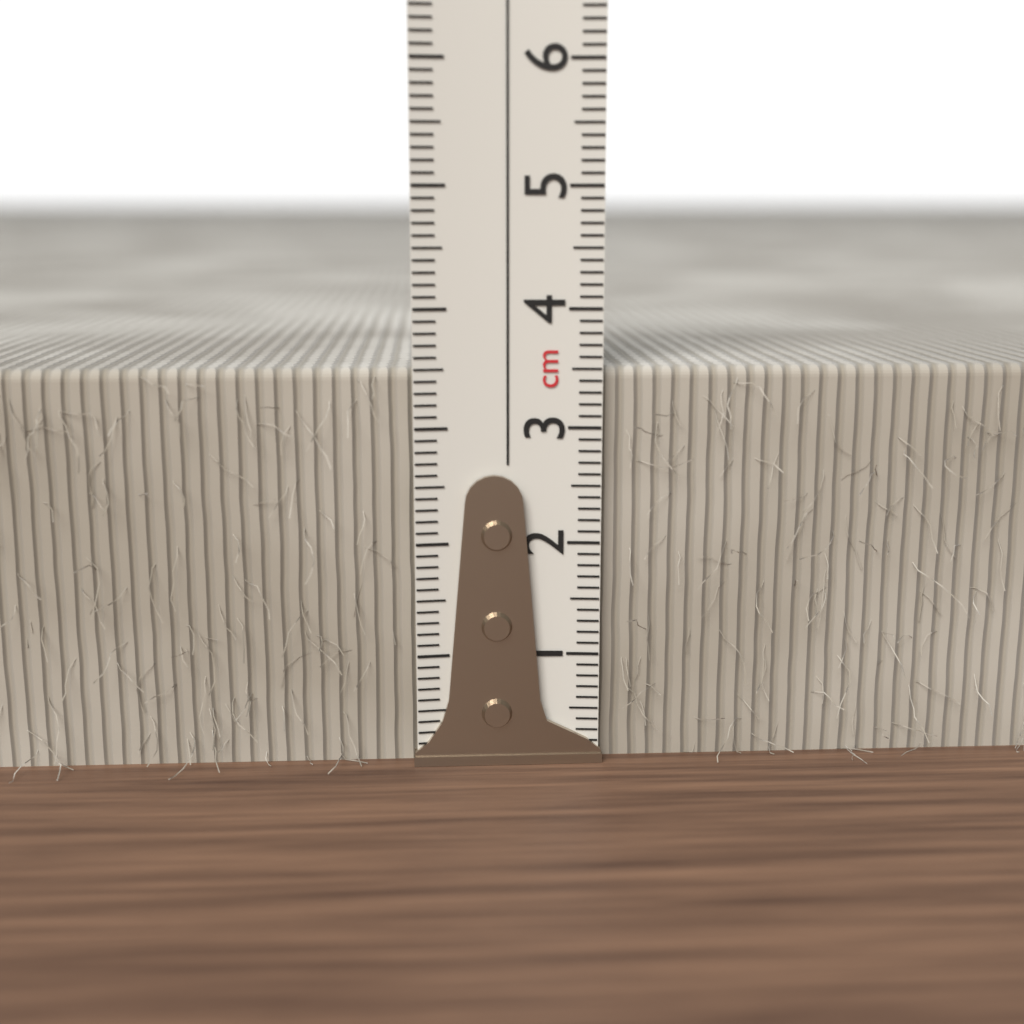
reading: 3.5 cm
